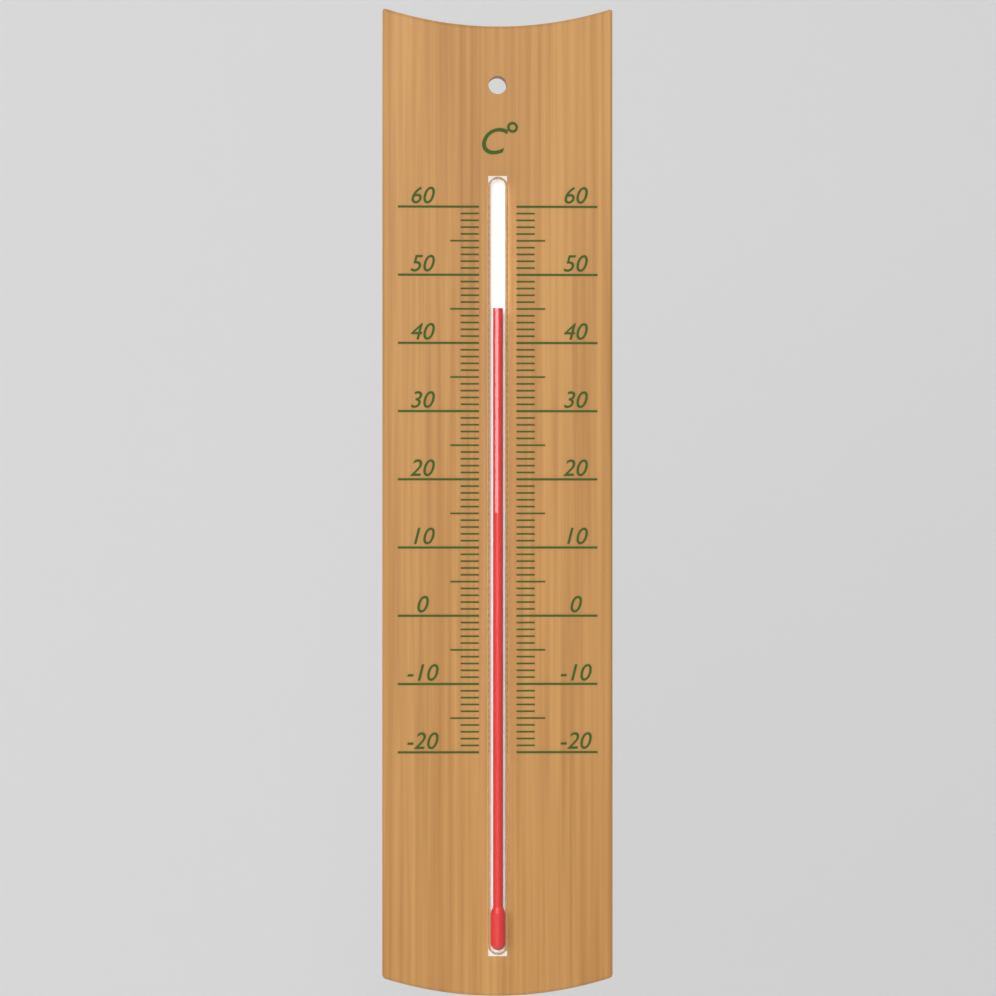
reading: 45 °C
